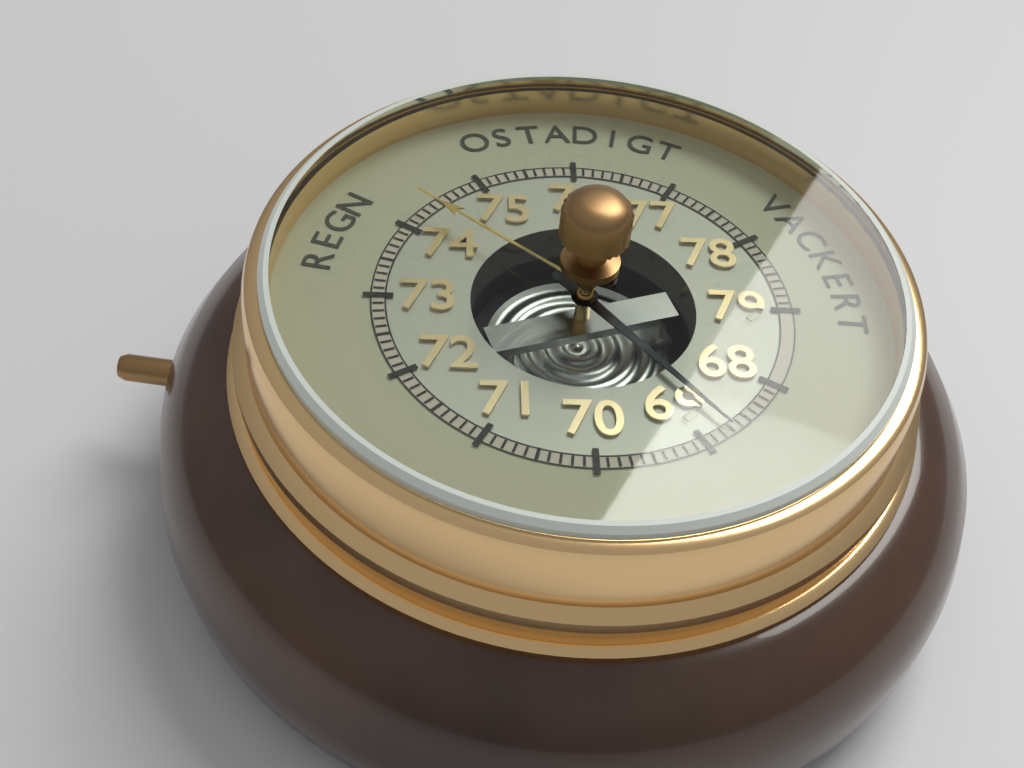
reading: 68.7 (no unit)
